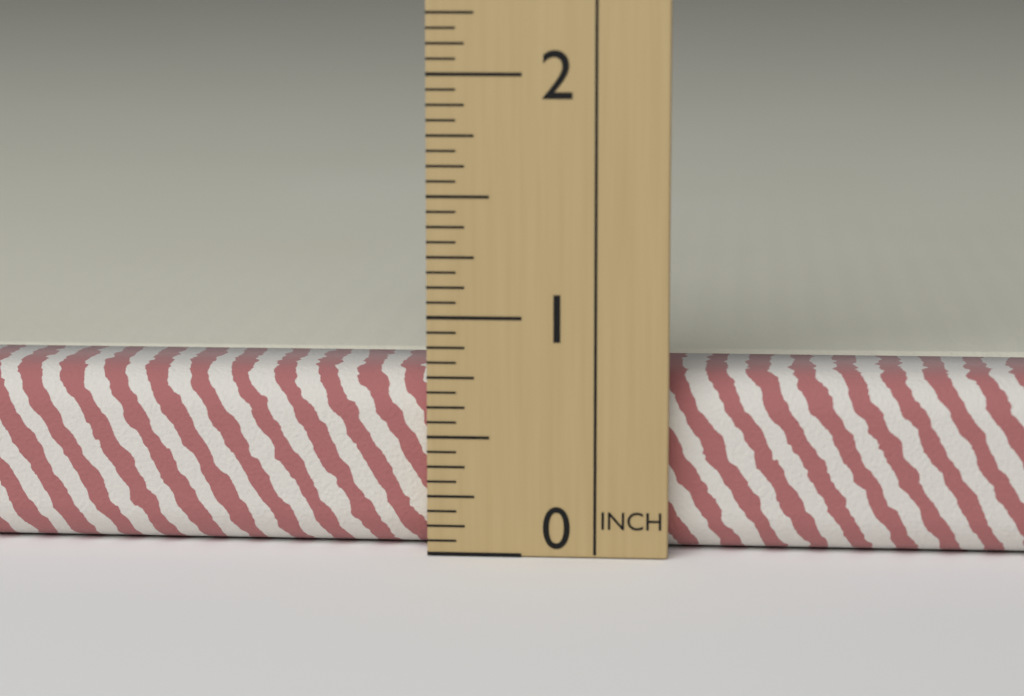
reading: 0.7500 in
